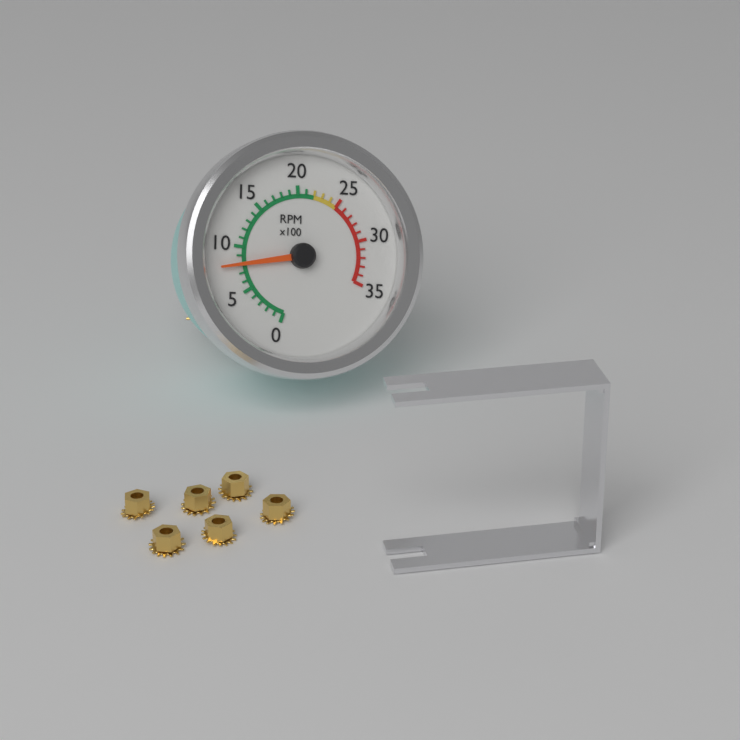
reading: 800 RPM
